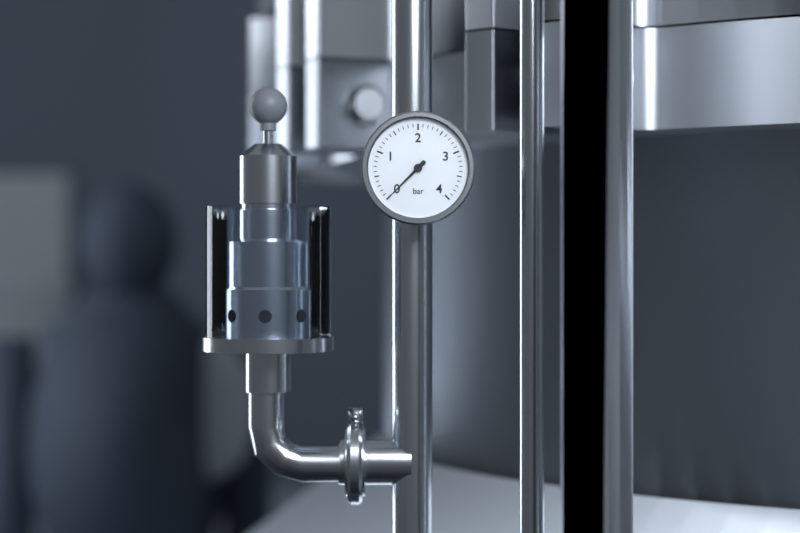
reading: 0.0 bar
